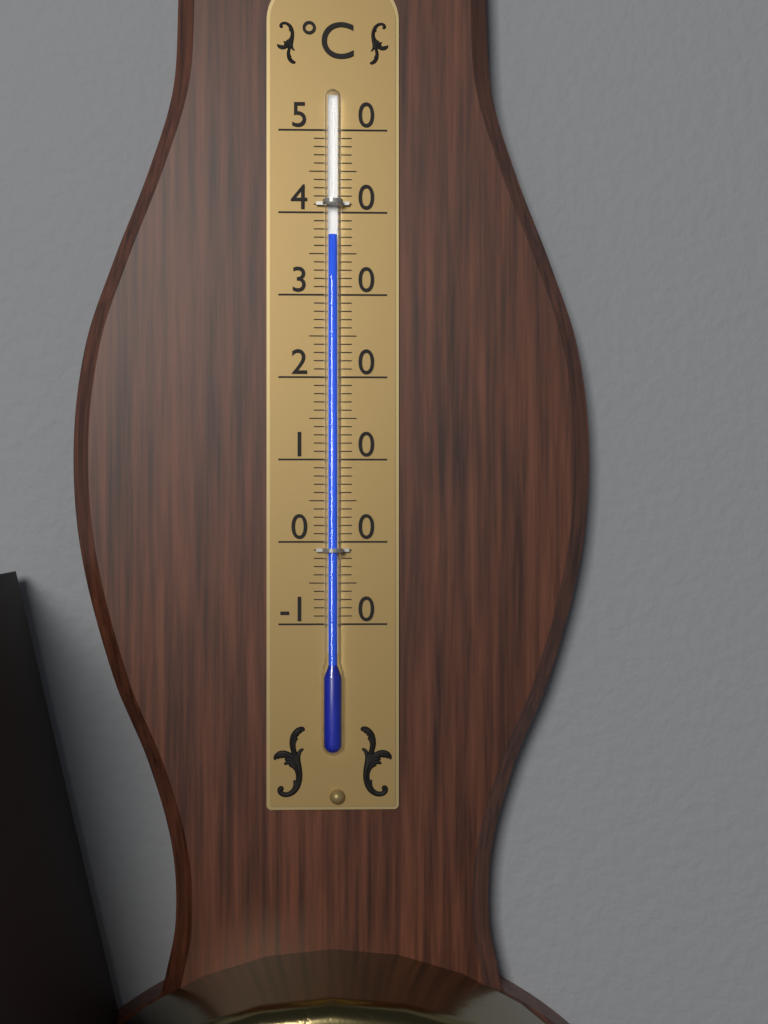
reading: 37 °C
